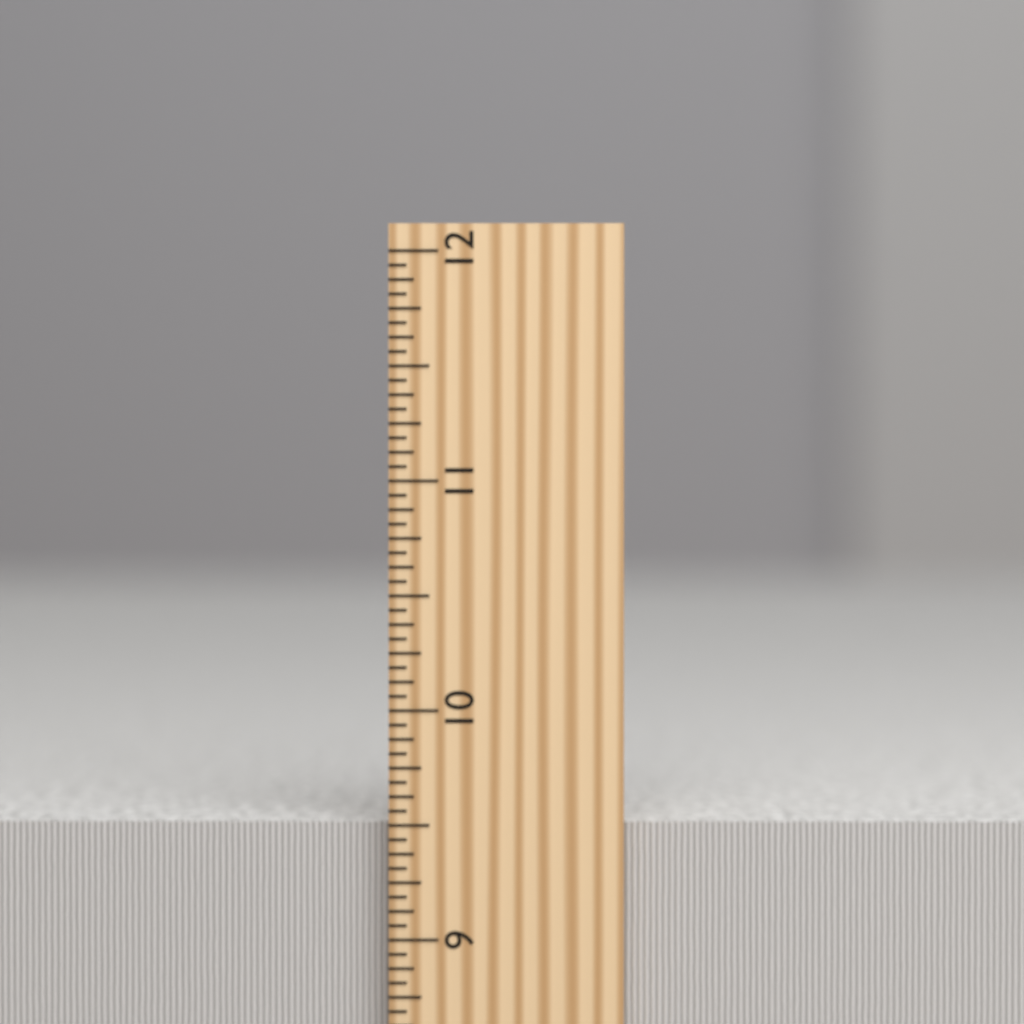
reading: 9.5000 inch
